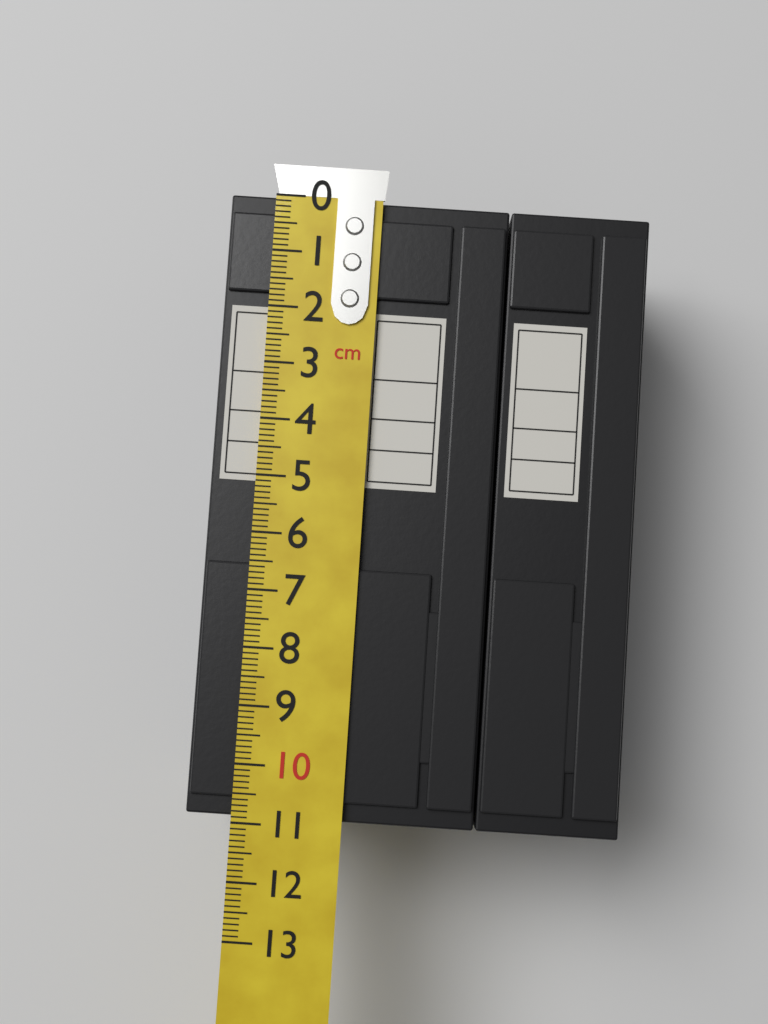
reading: 10.9 cm
